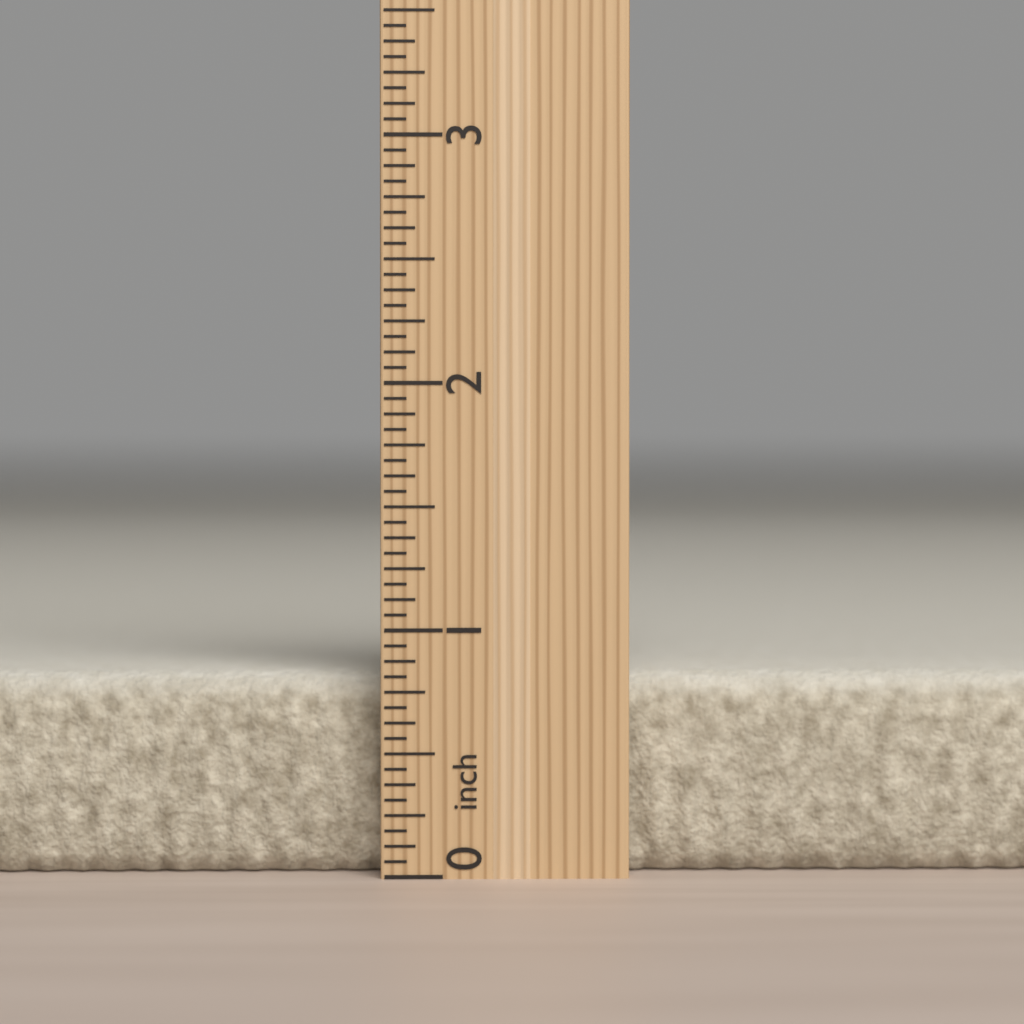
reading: 0.8125 inch
